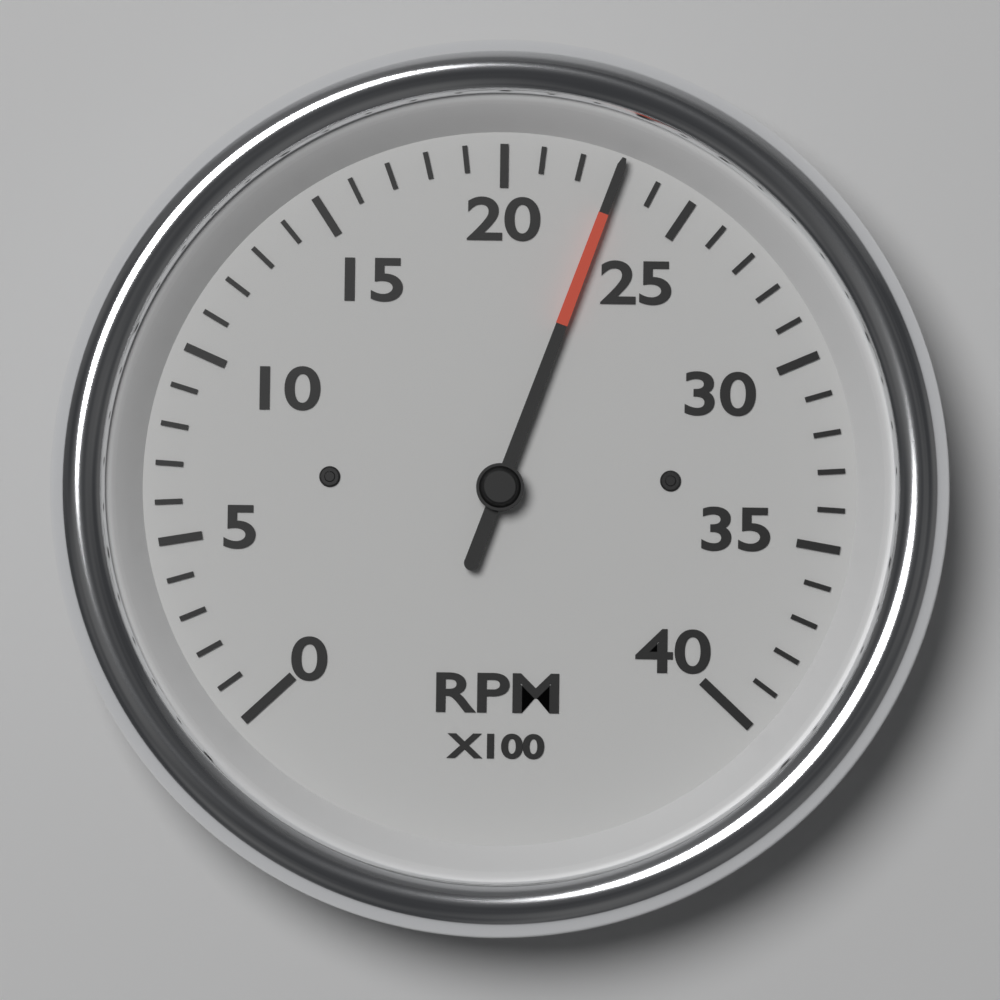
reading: 2300 RPM
